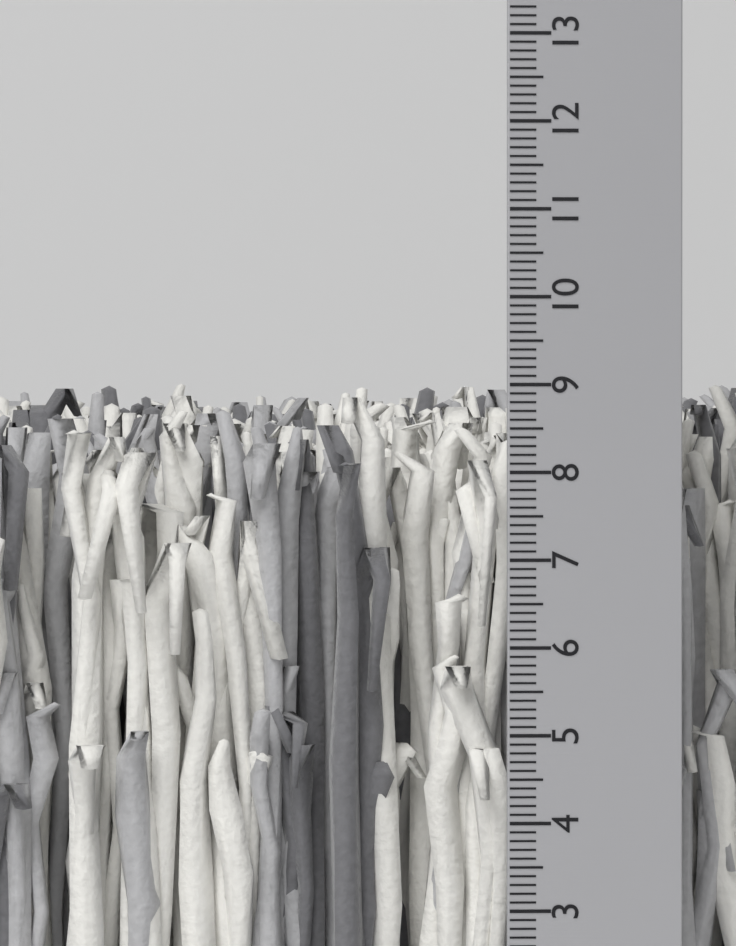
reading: 9.1 cm
